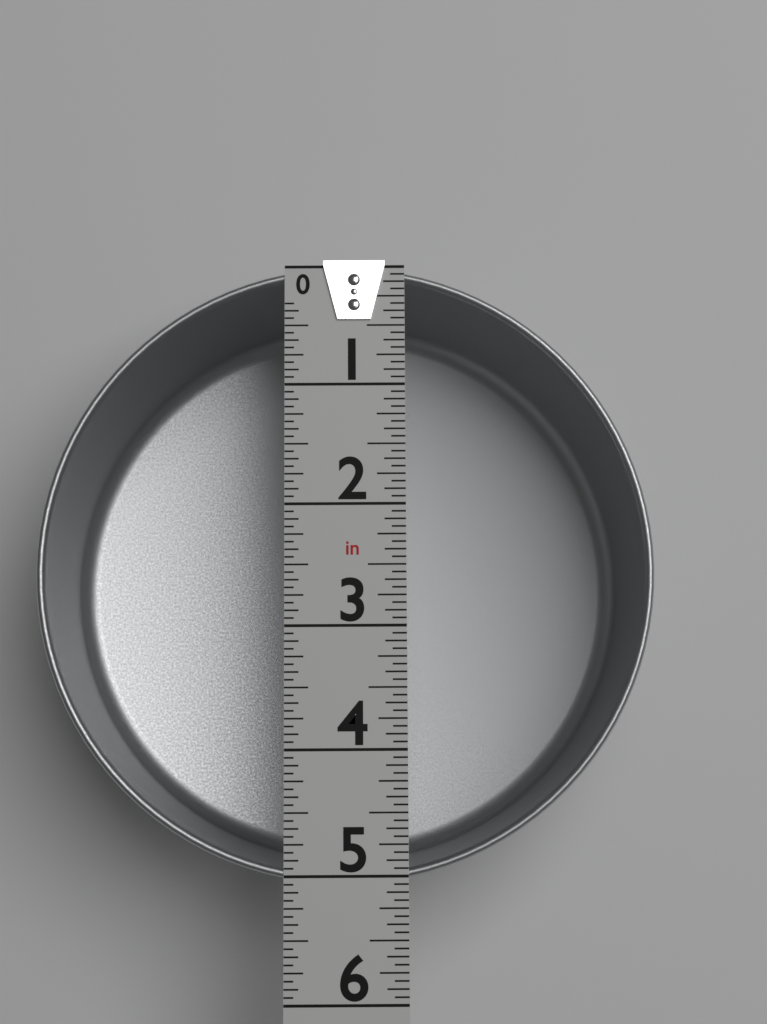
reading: 5.0625 in
